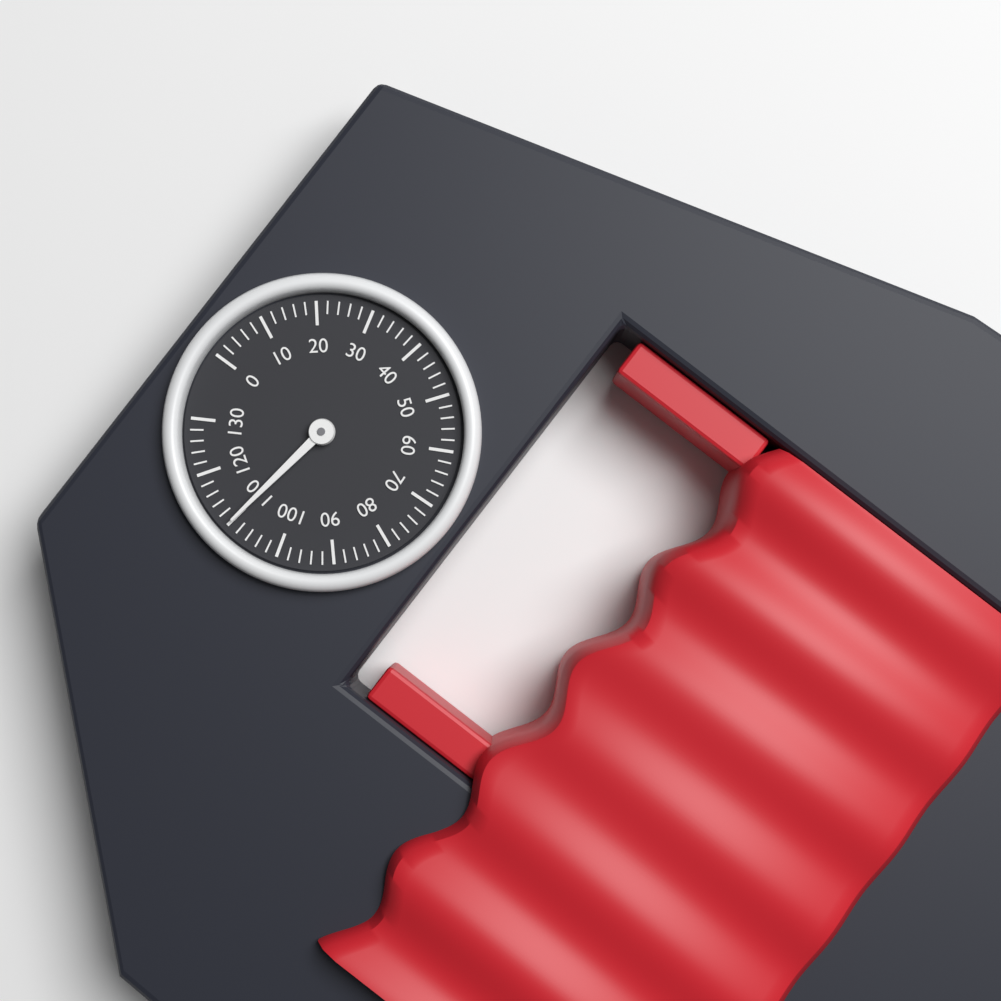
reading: 110 (no unit)
